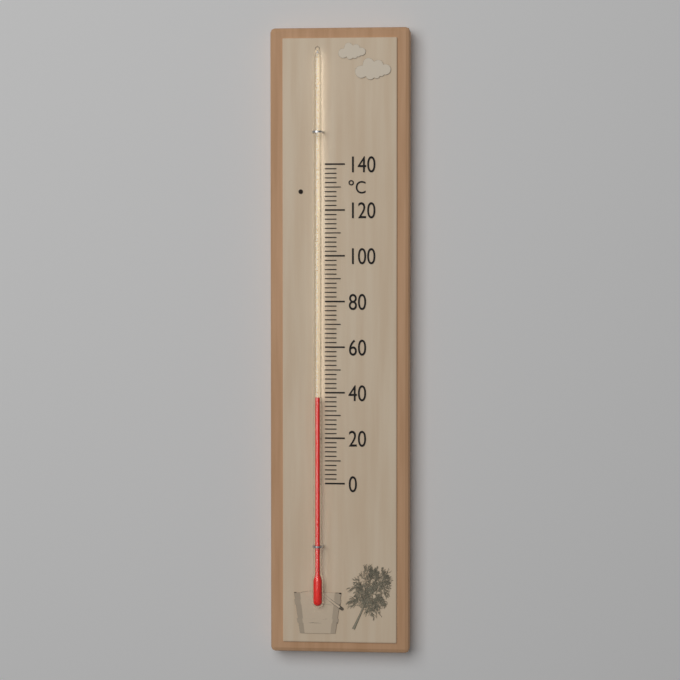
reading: 38 °C
